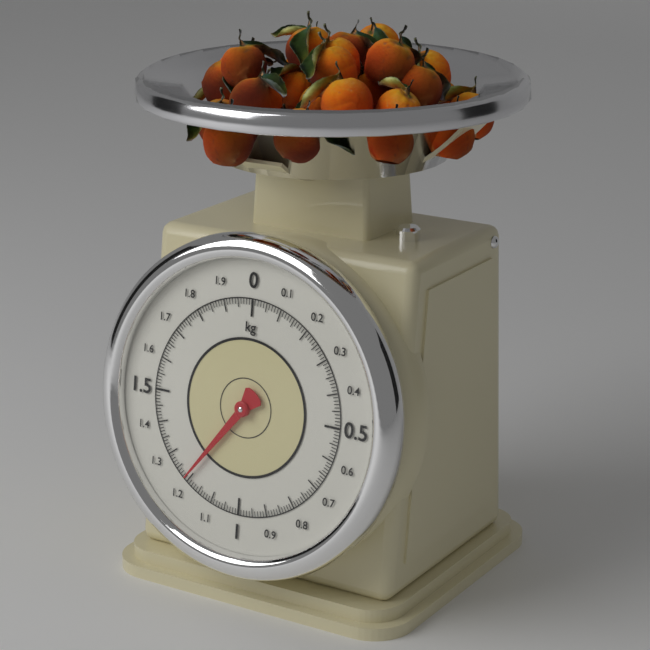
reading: 1.21 kg
